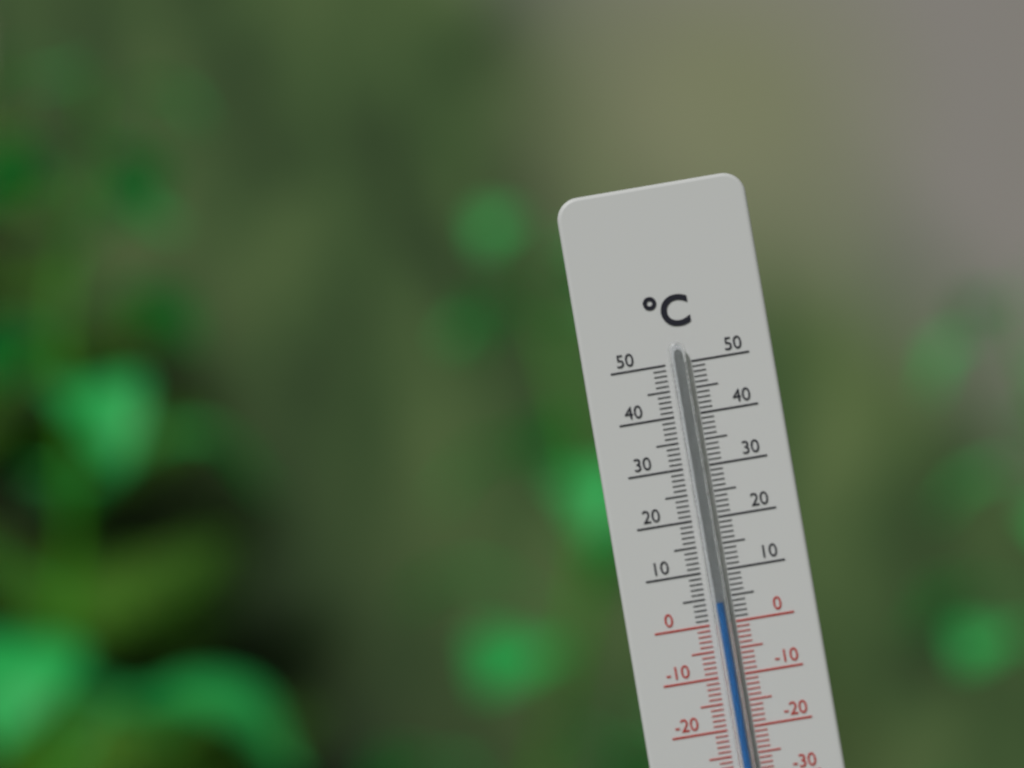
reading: 4 °C
